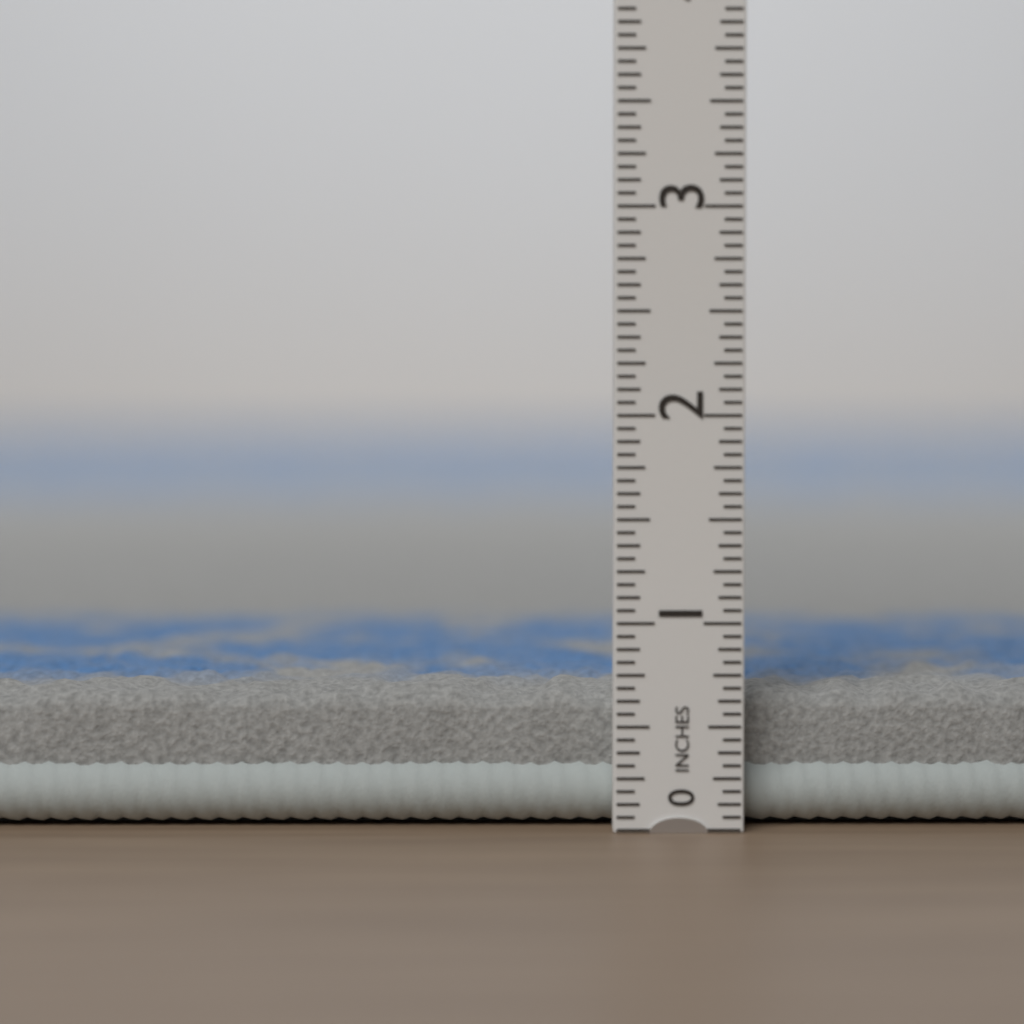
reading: 0.6875 in
